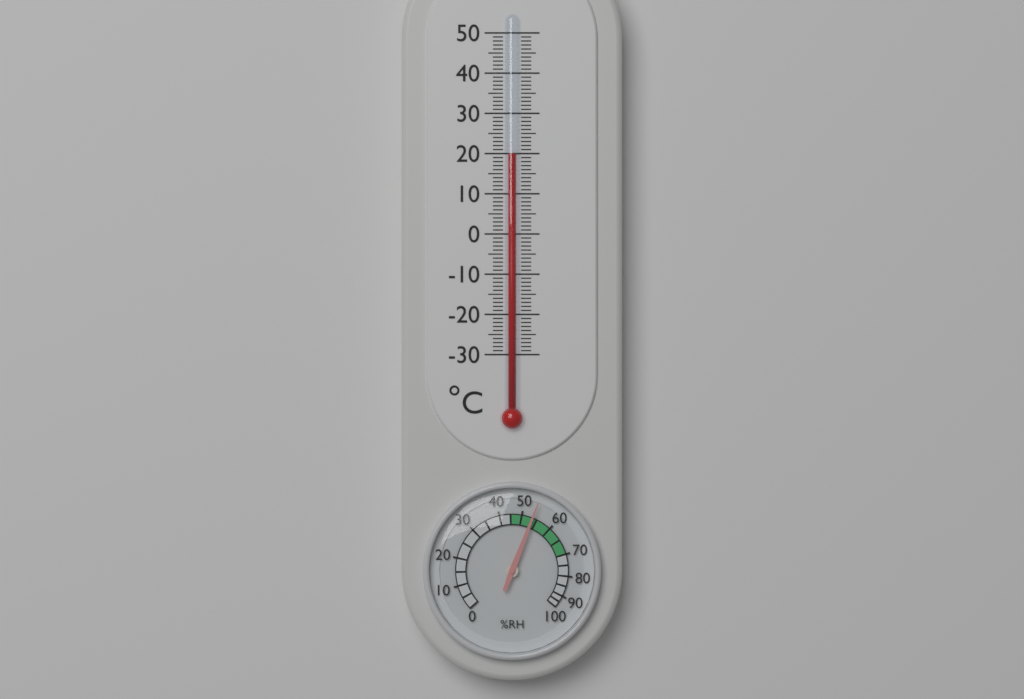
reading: 20 °C
